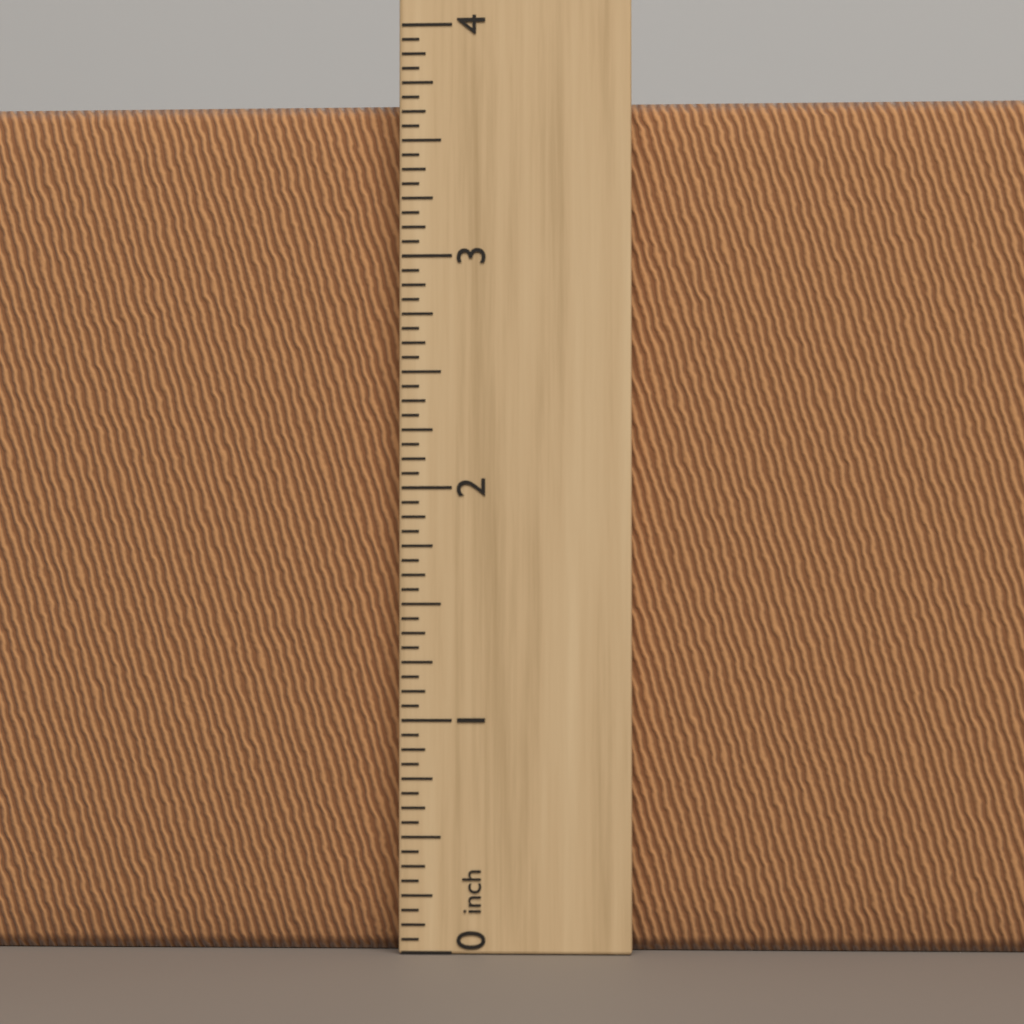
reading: 3.6875 inch
